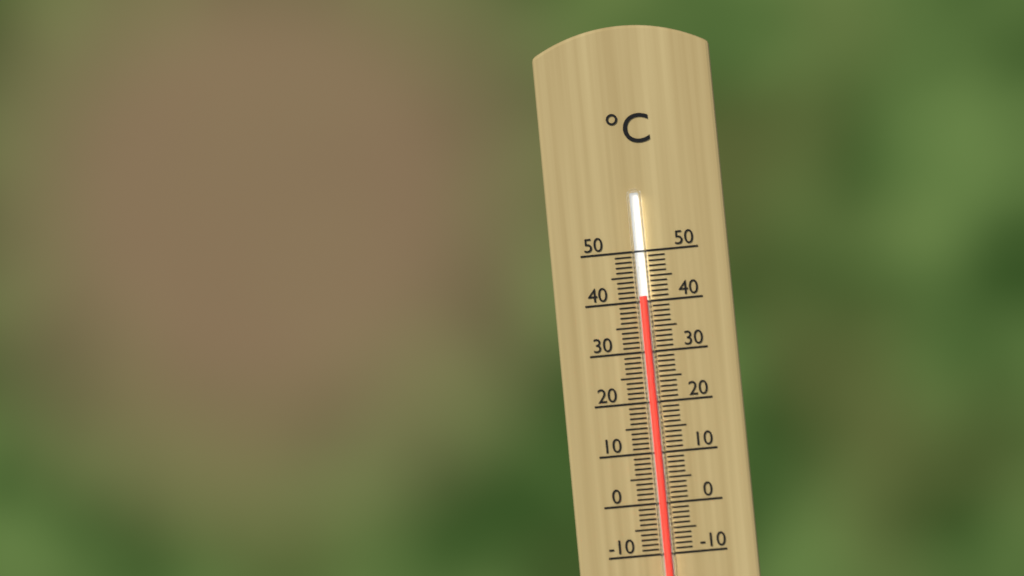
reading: 41 °C
